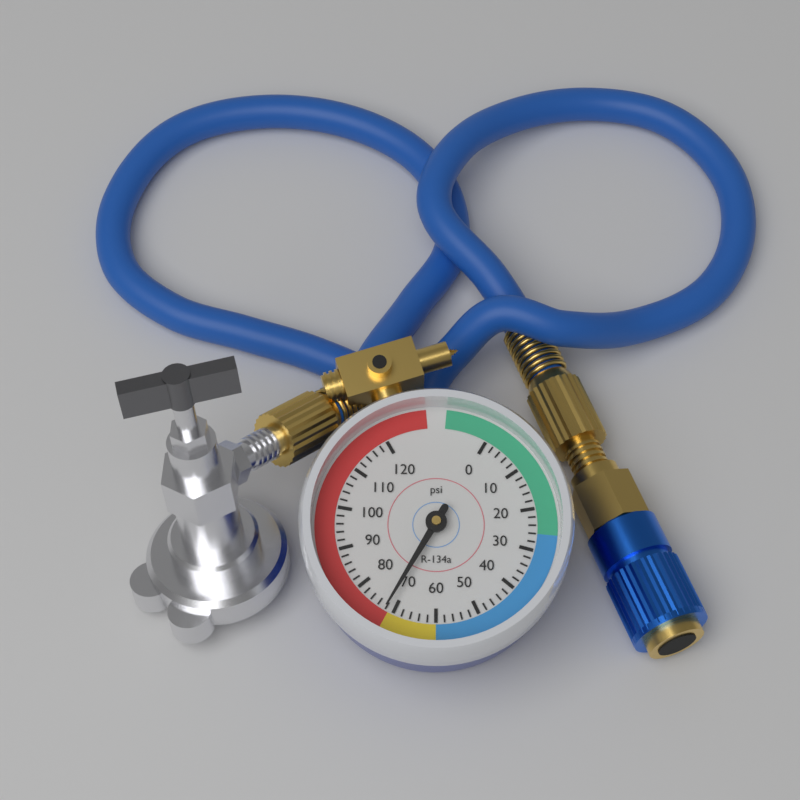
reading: 72 psi
